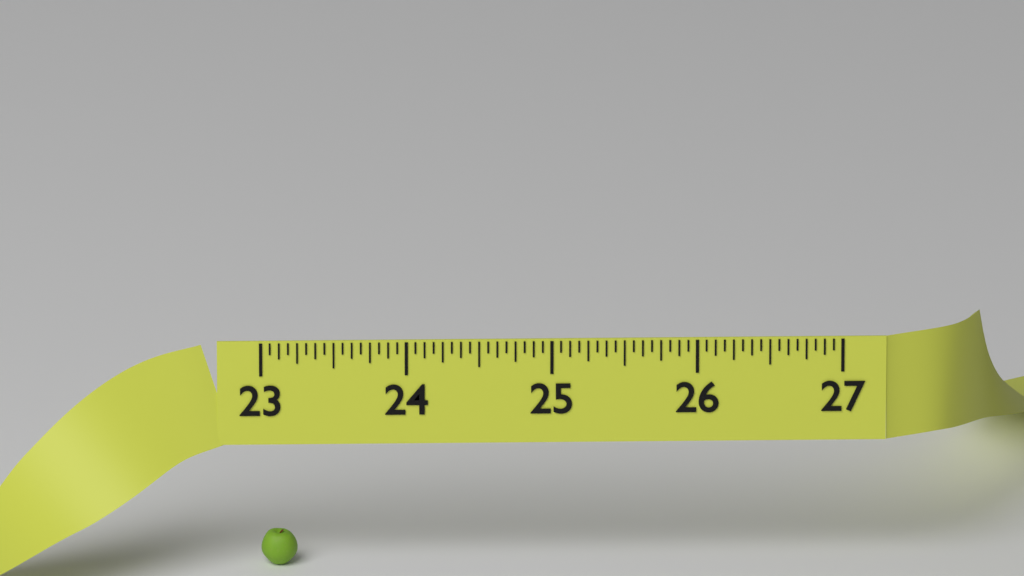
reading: 23.2500 (no unit)
